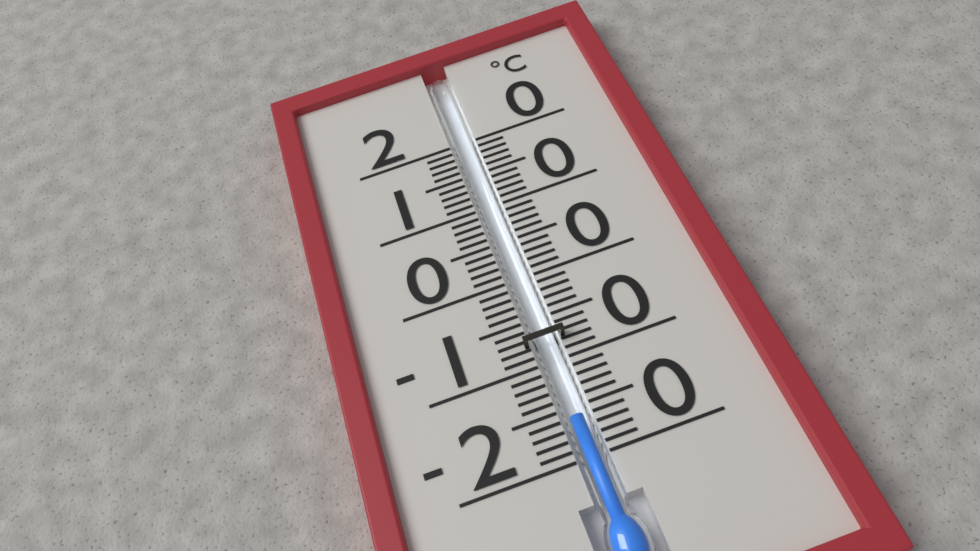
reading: -16 °C
